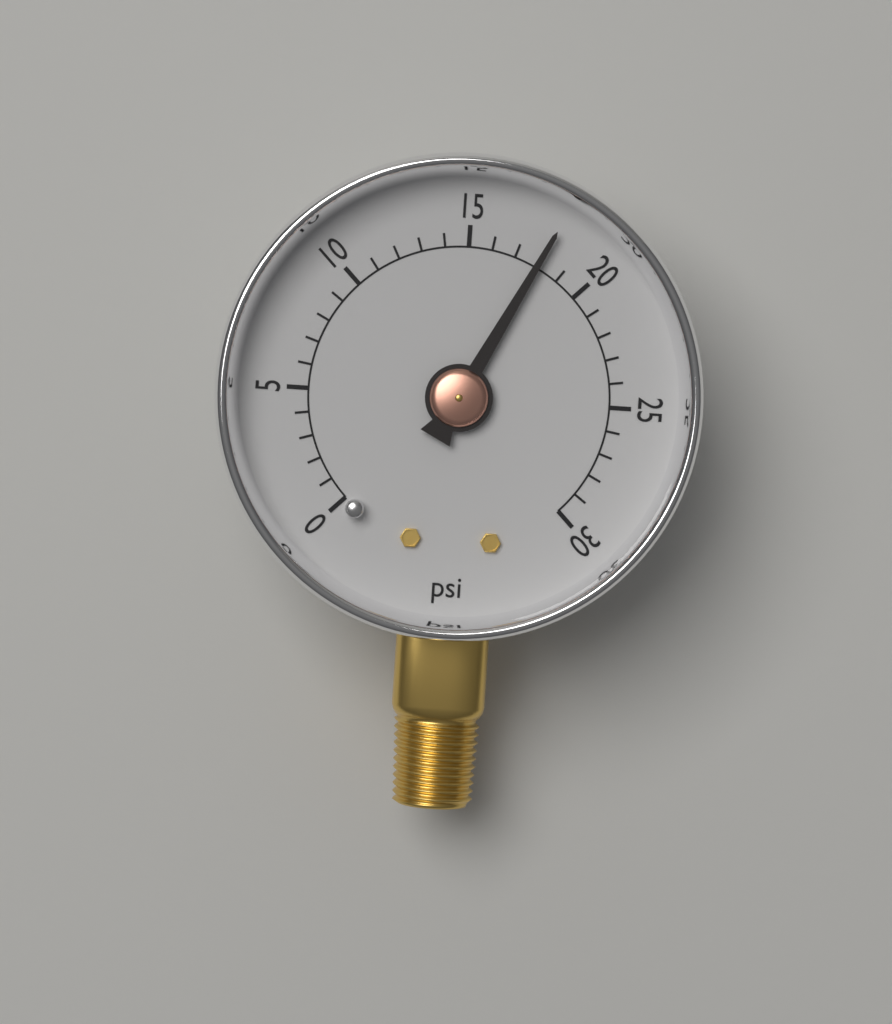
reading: 18 psi
